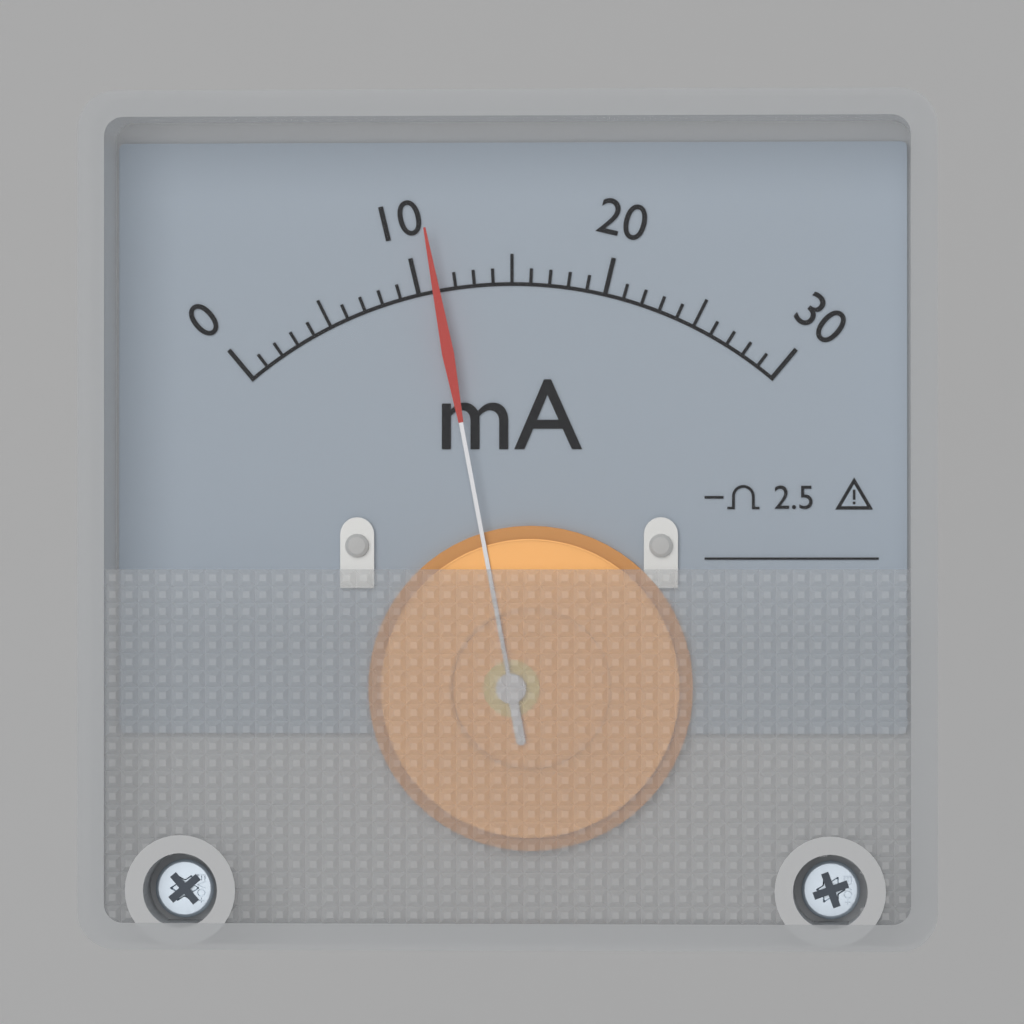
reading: 11 mA
